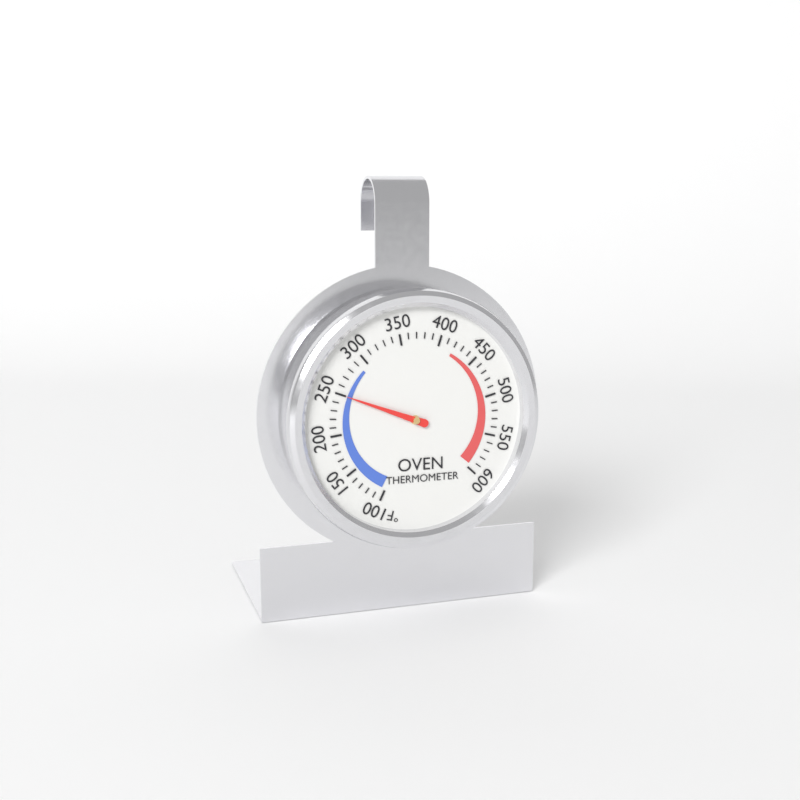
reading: 250 °F
